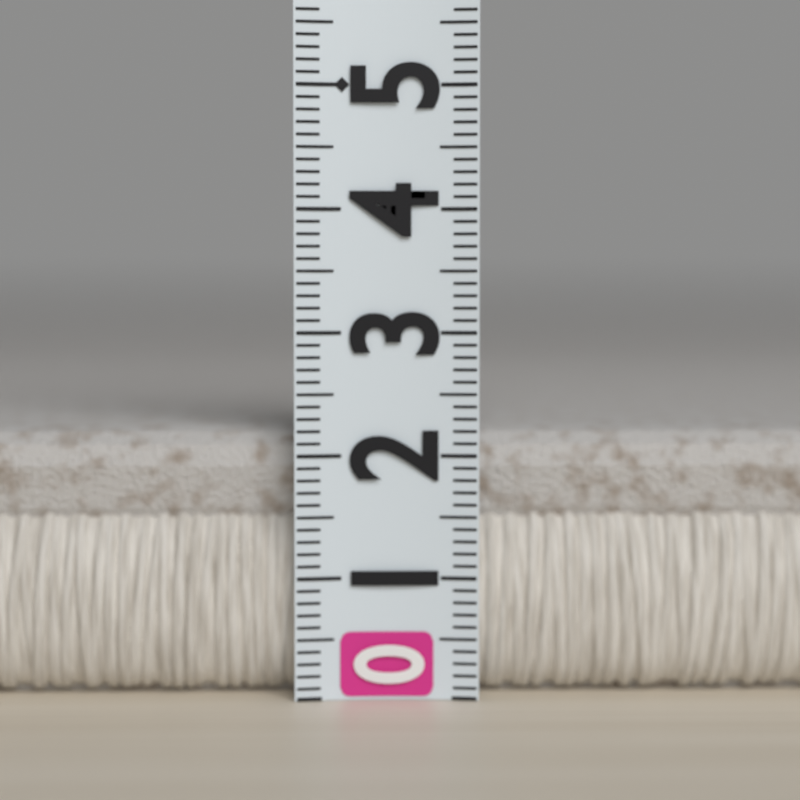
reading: 2.2 (no unit)
